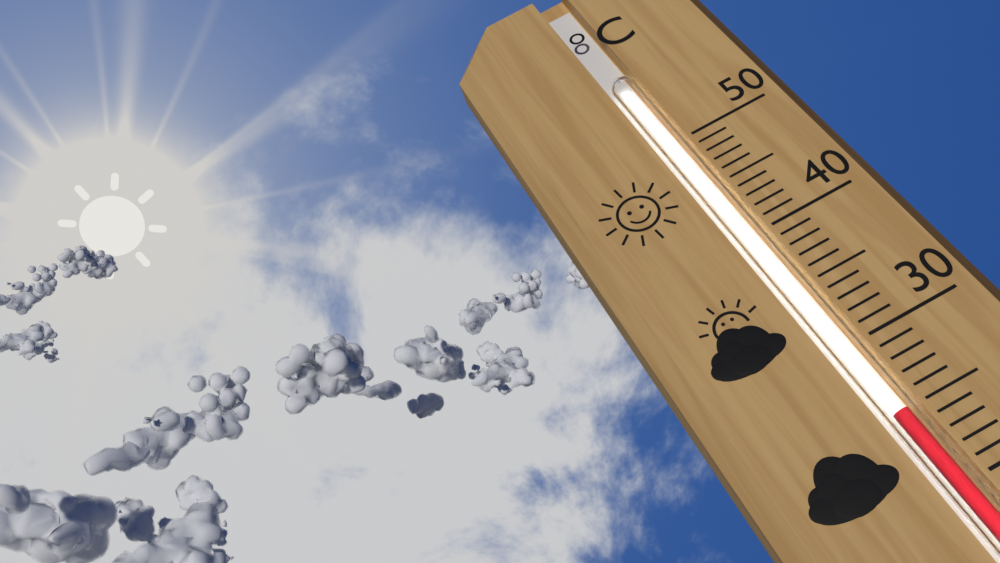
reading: 25 °C
